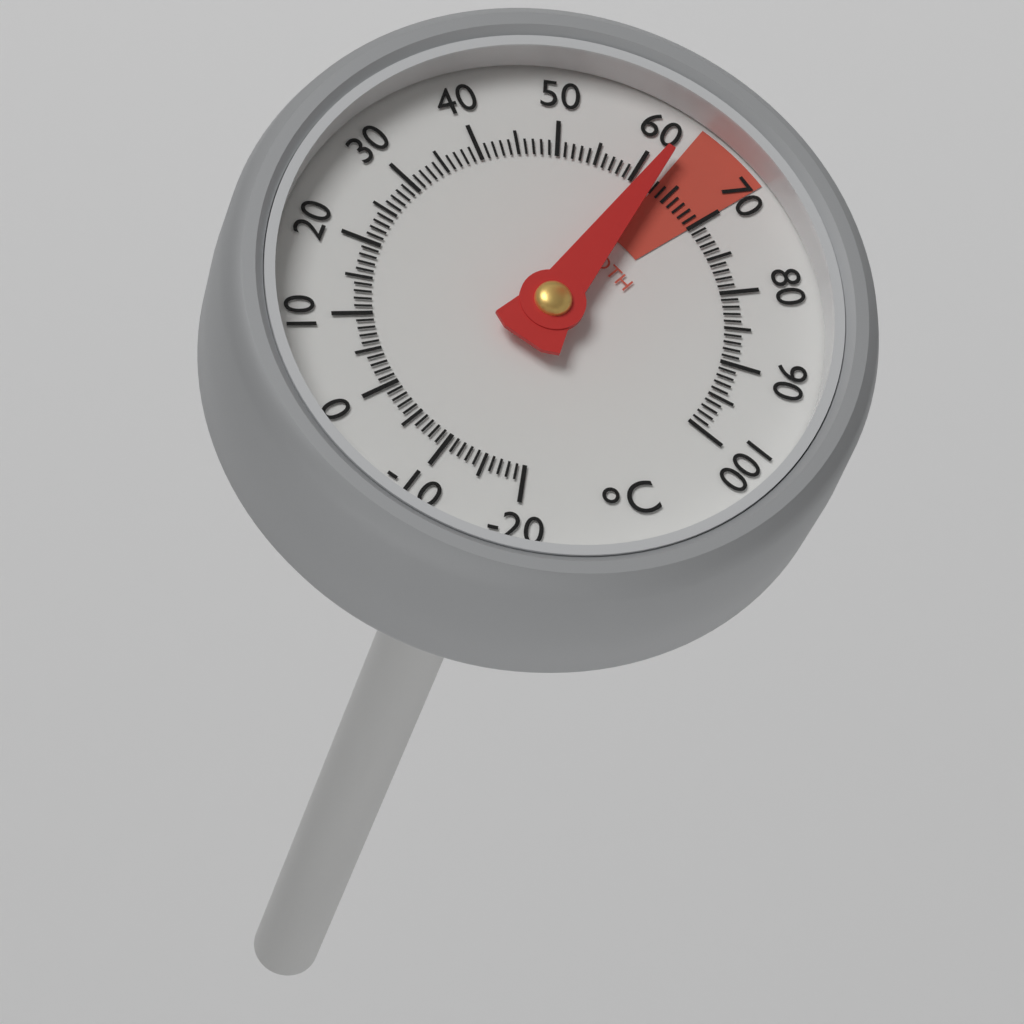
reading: 62 °C
